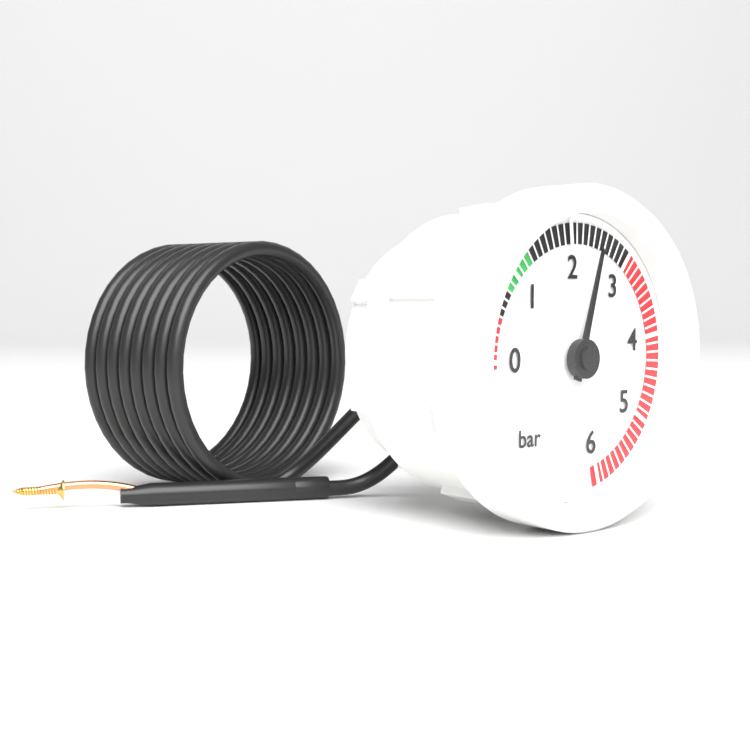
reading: 2.5 bar
